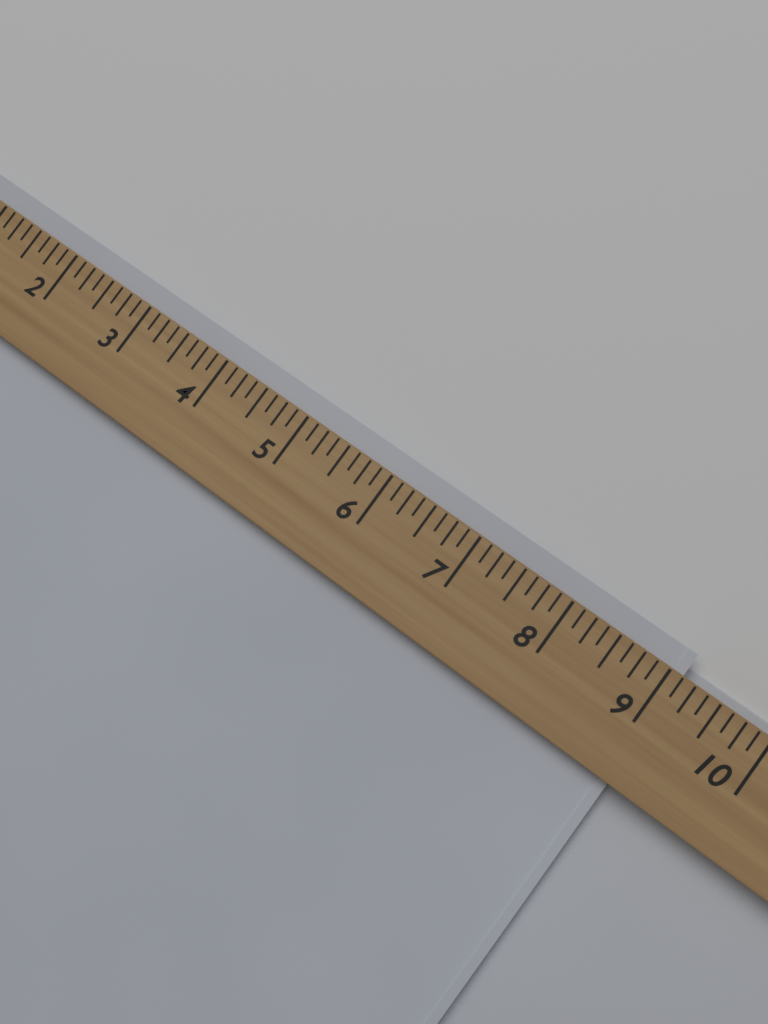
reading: 9.125 (no unit)
